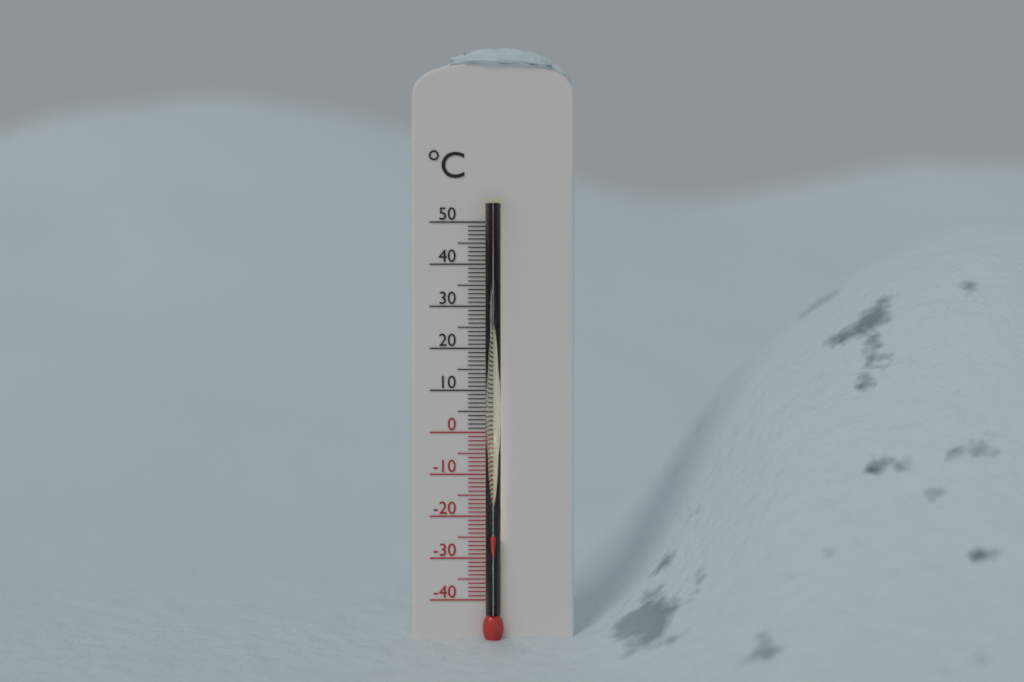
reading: -24 °C
